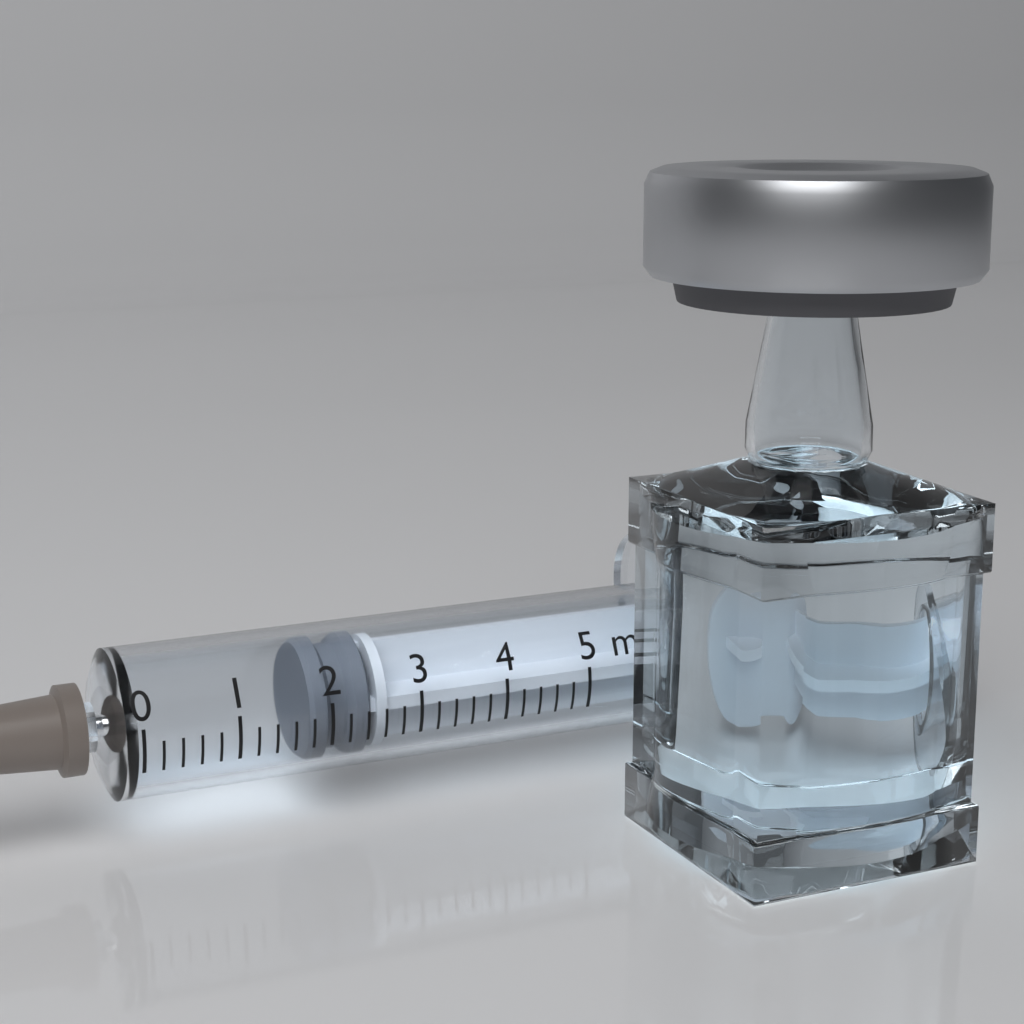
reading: 1.8 ml
